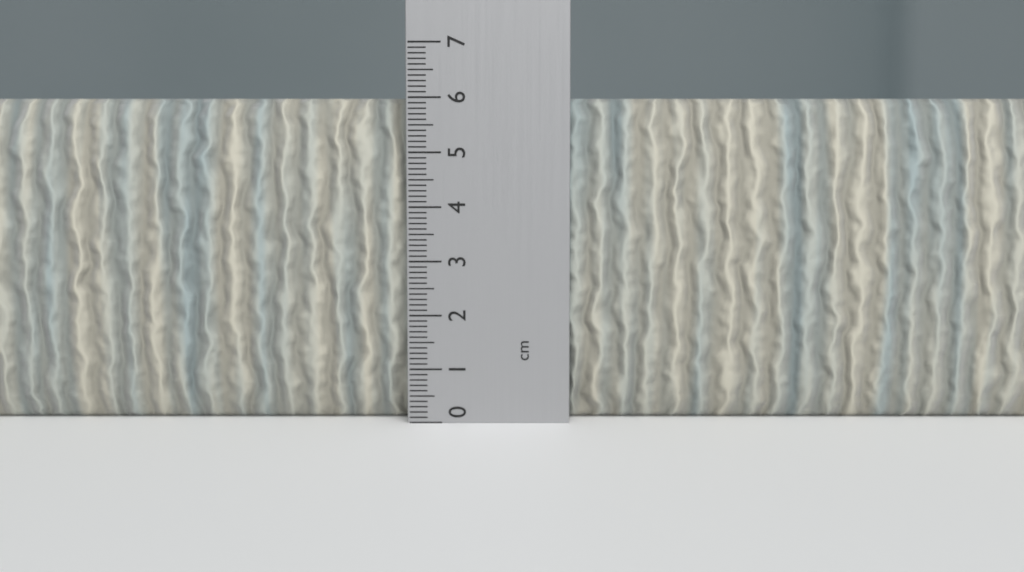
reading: 6.0 cm
